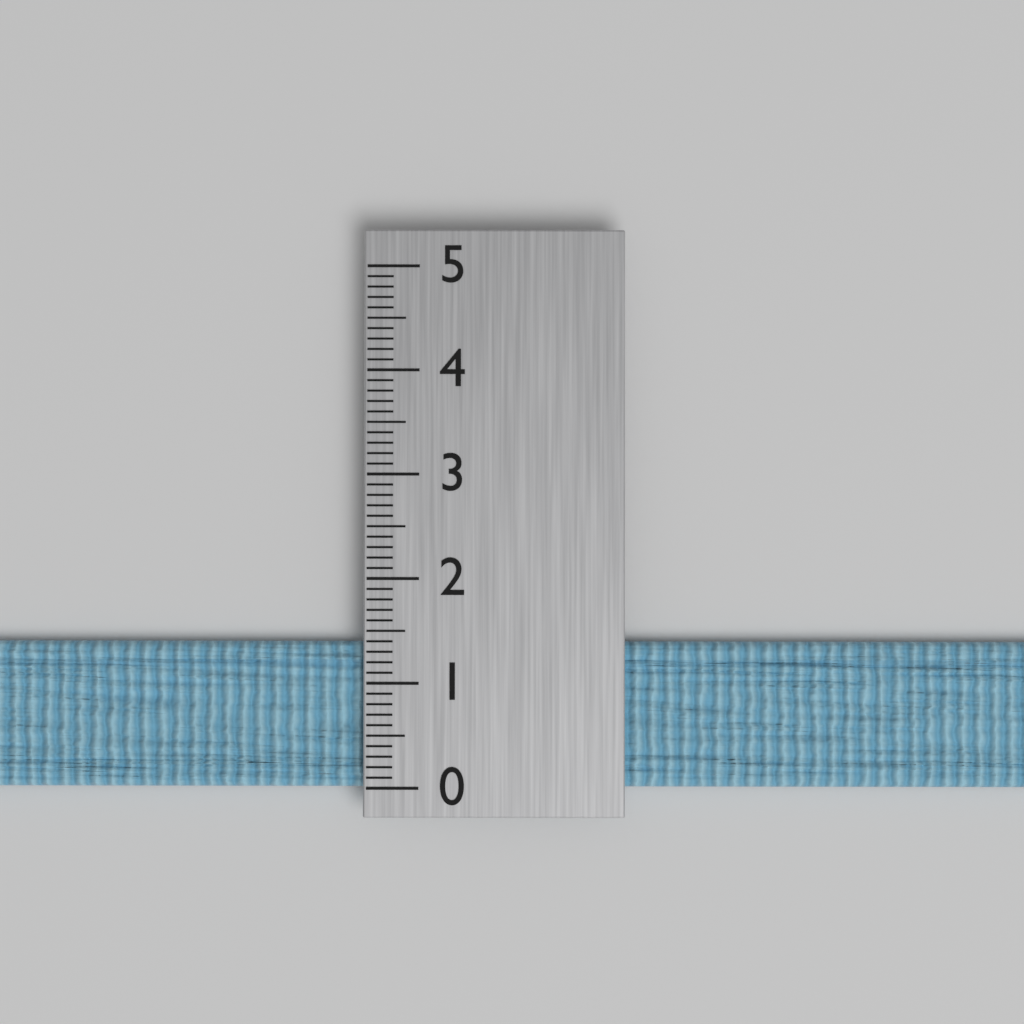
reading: 1.4 (no unit)
